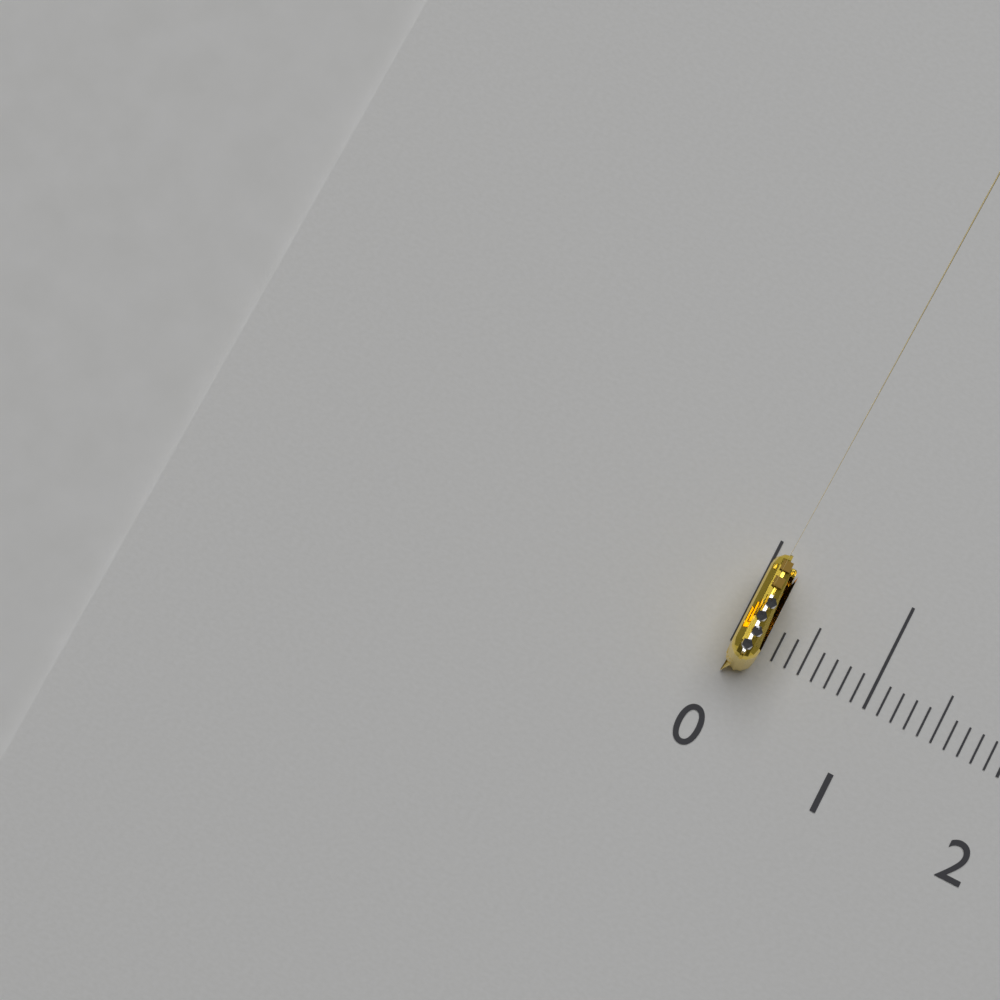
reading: 0.2 (no unit)
